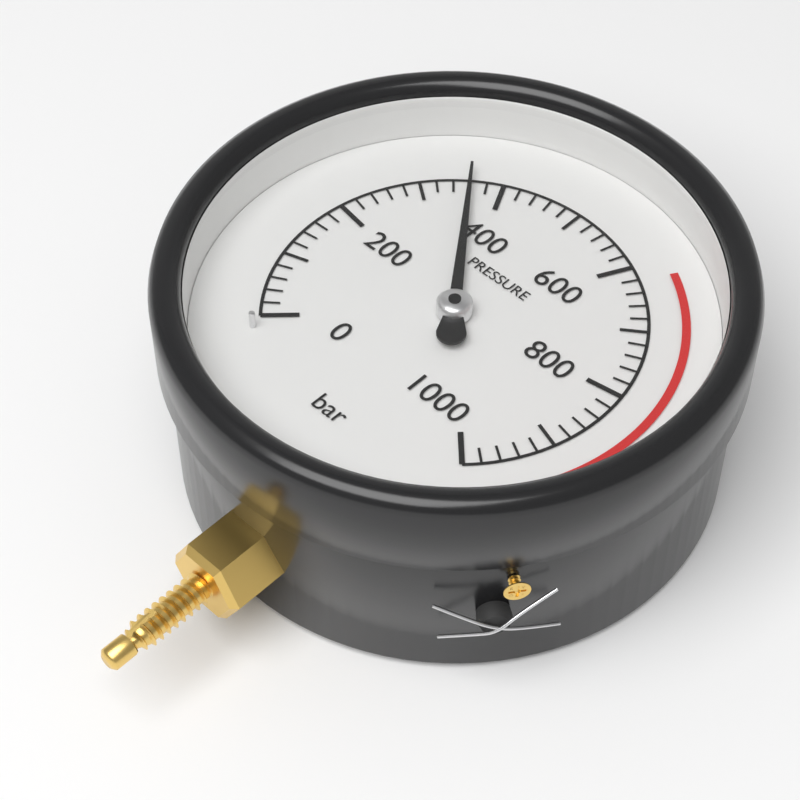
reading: 360 bar
